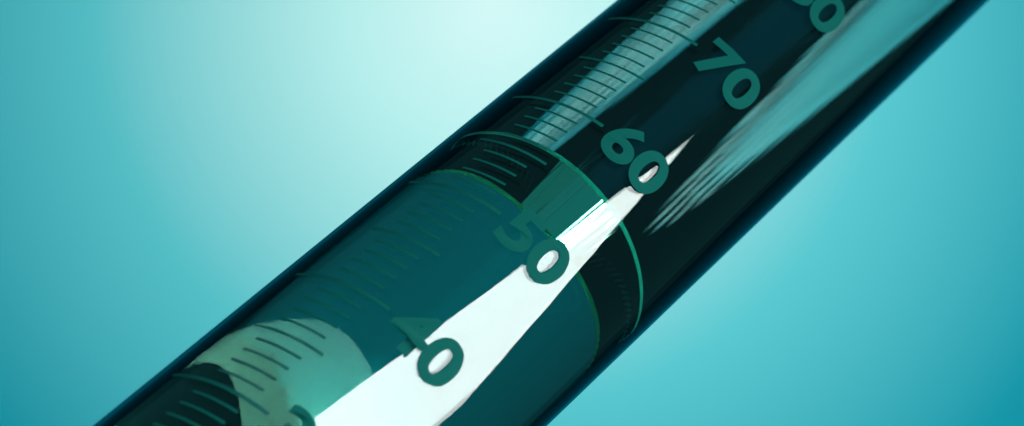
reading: 57 ml
